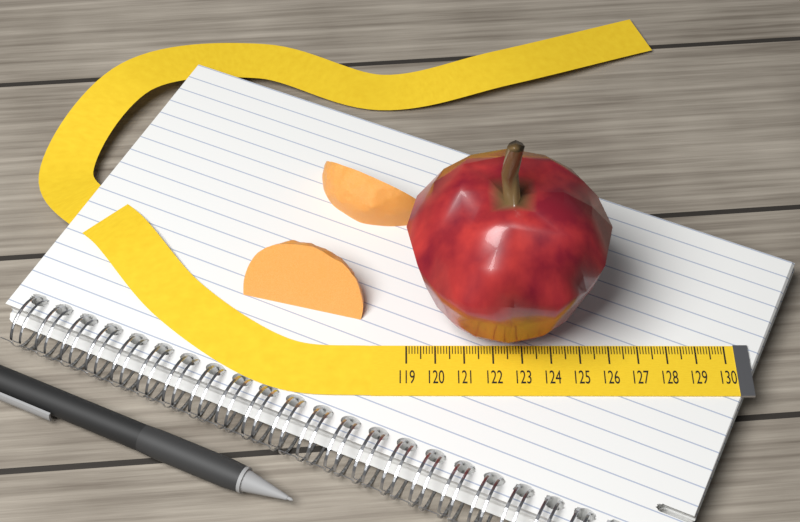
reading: 125.9 (no unit)
